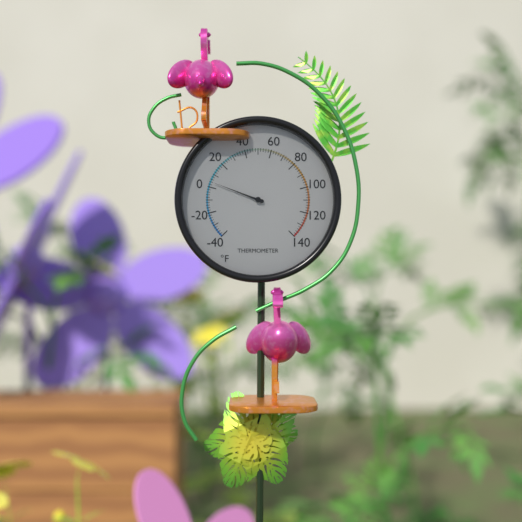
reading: 4 °F
